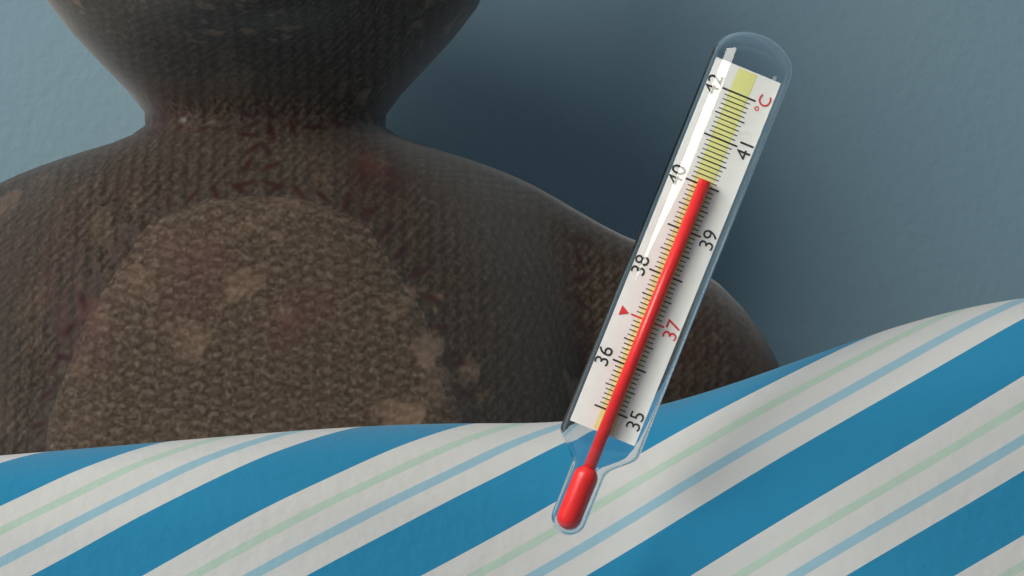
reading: 40.1 °C
